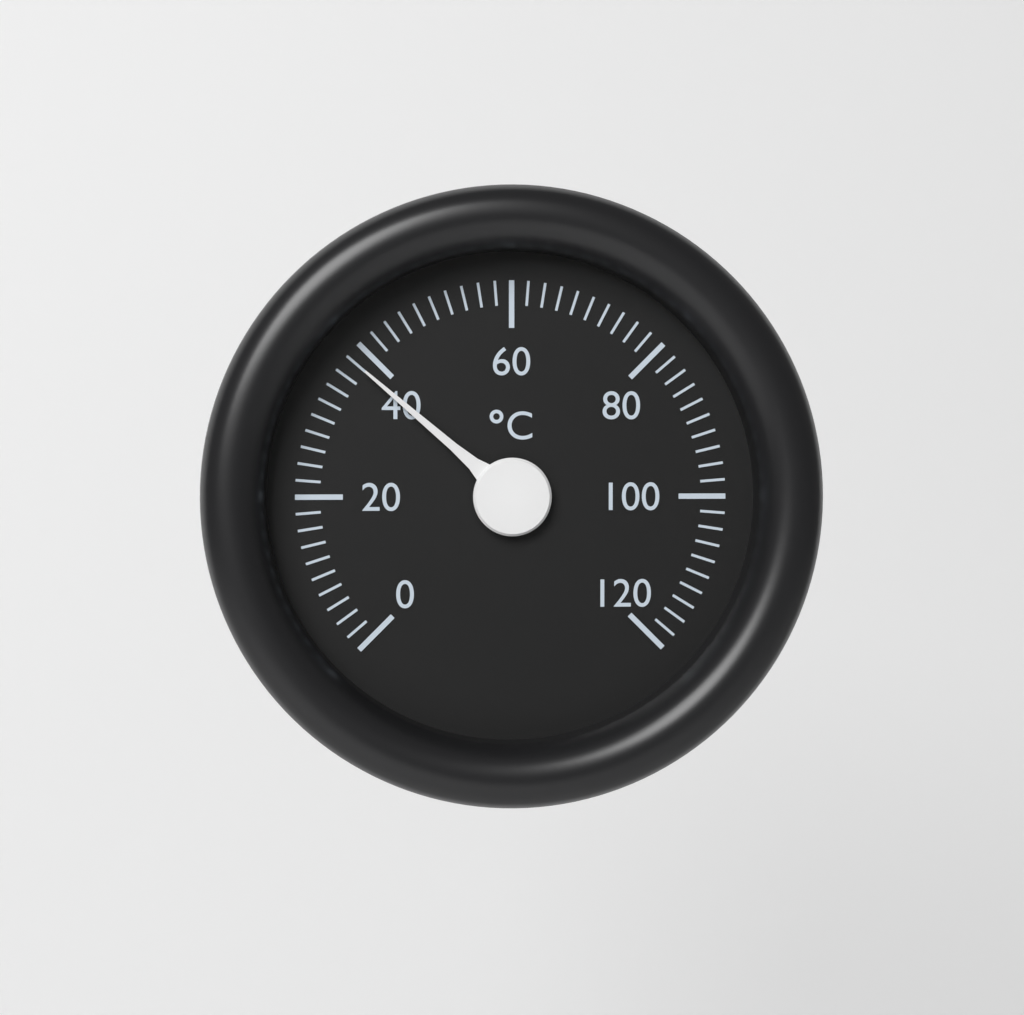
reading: 38 °C
